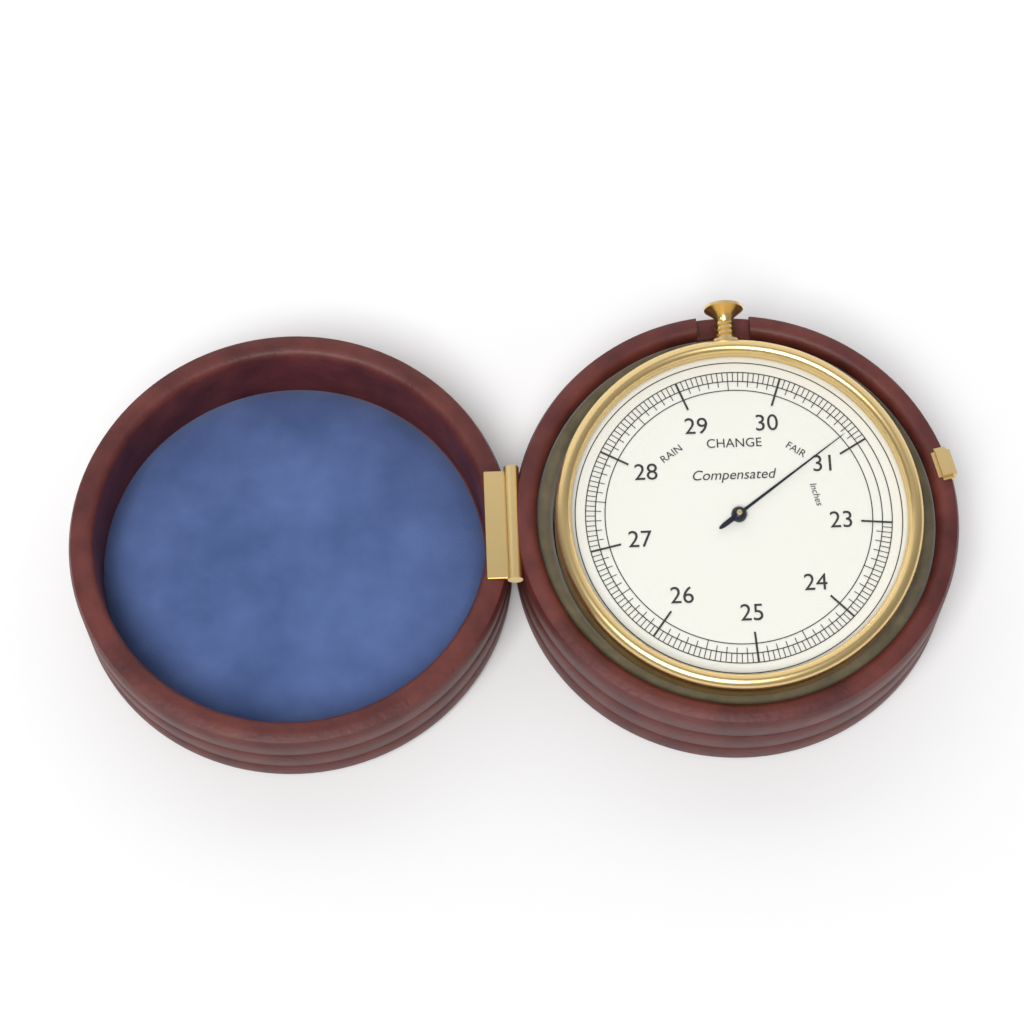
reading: 30.85 inches
